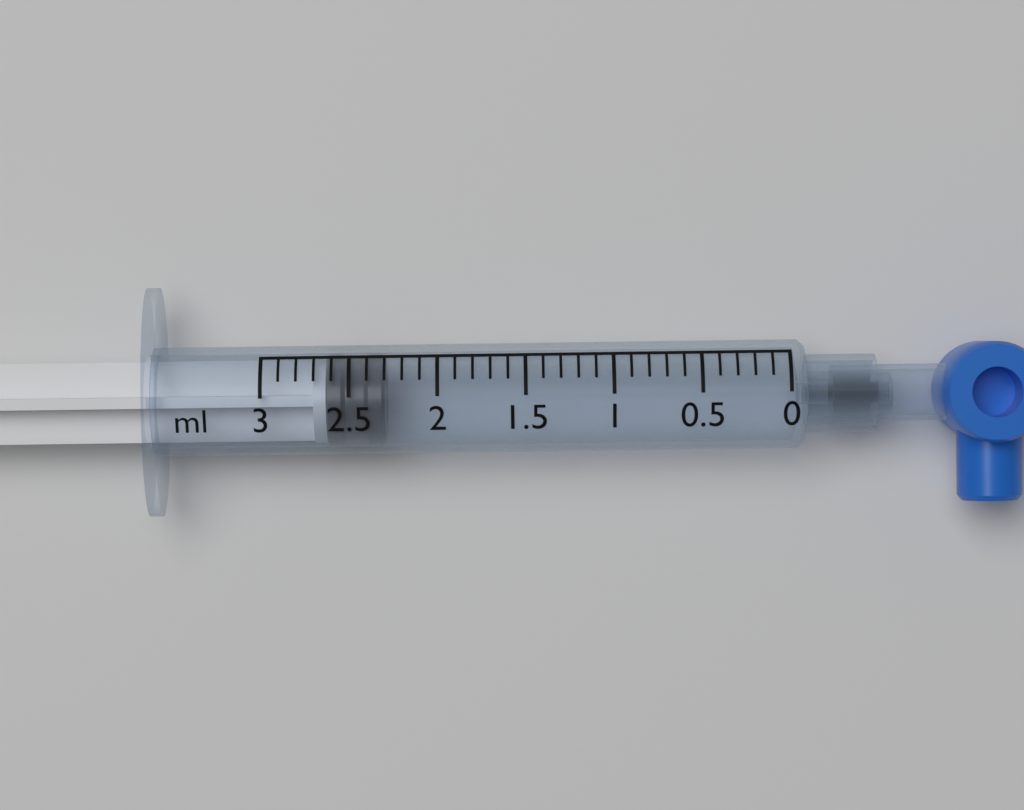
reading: 2.3 ml
